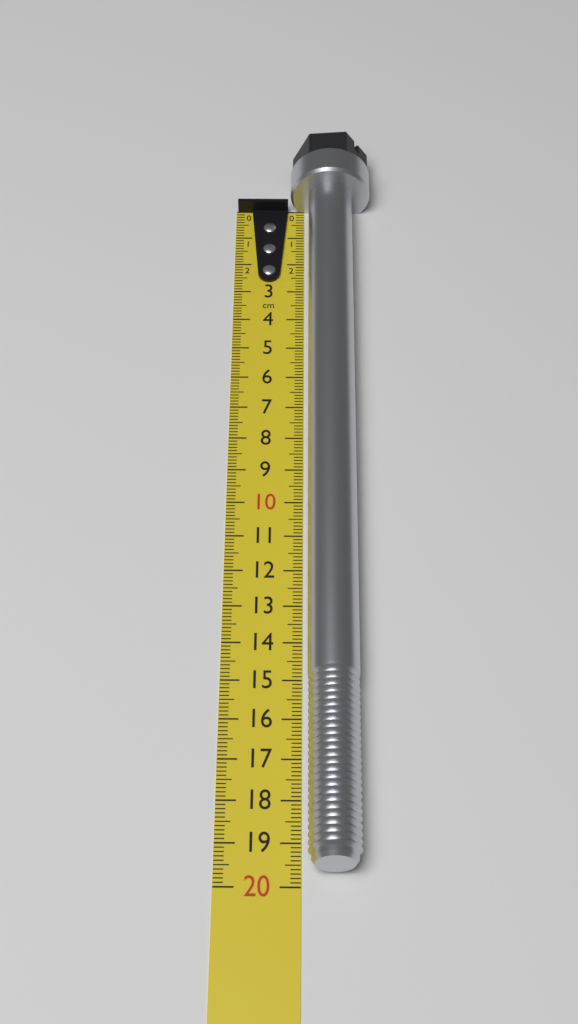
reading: 19.7 cm
